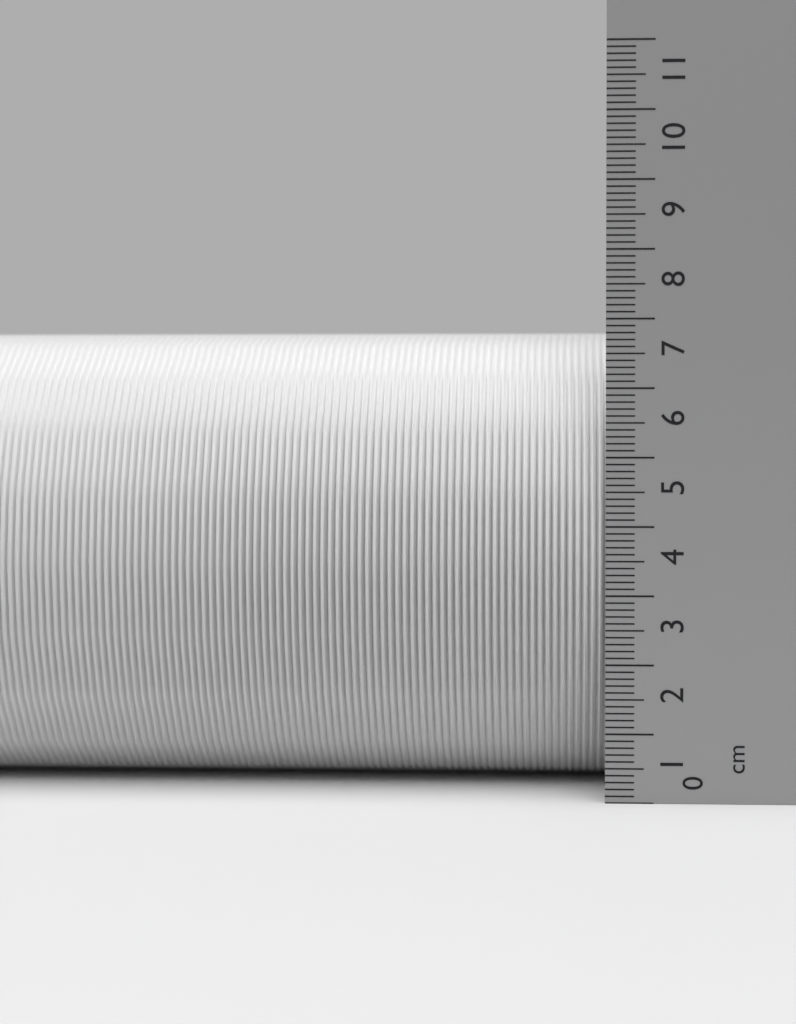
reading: 6.9 cm
